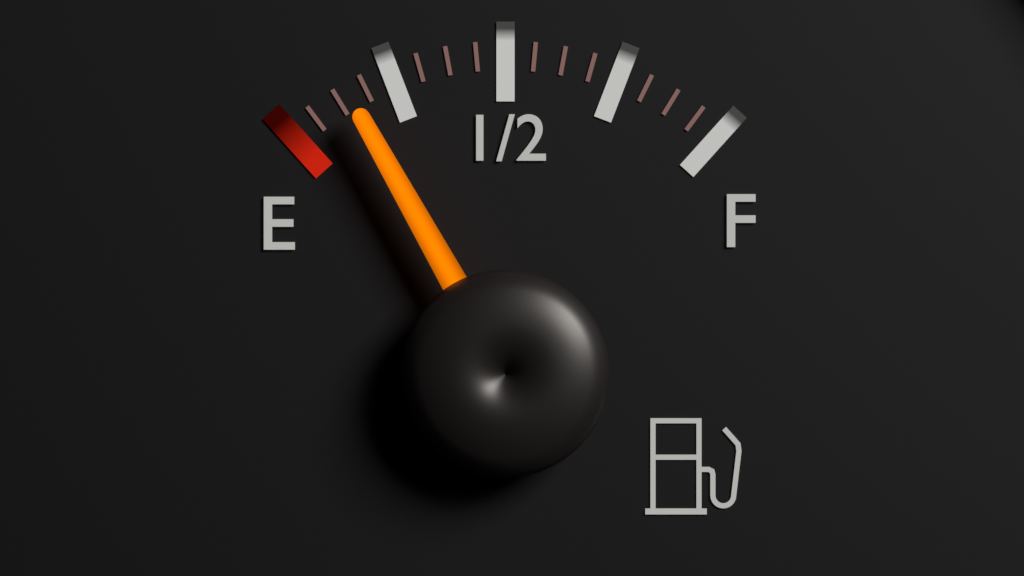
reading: 0.1500 (no unit)
